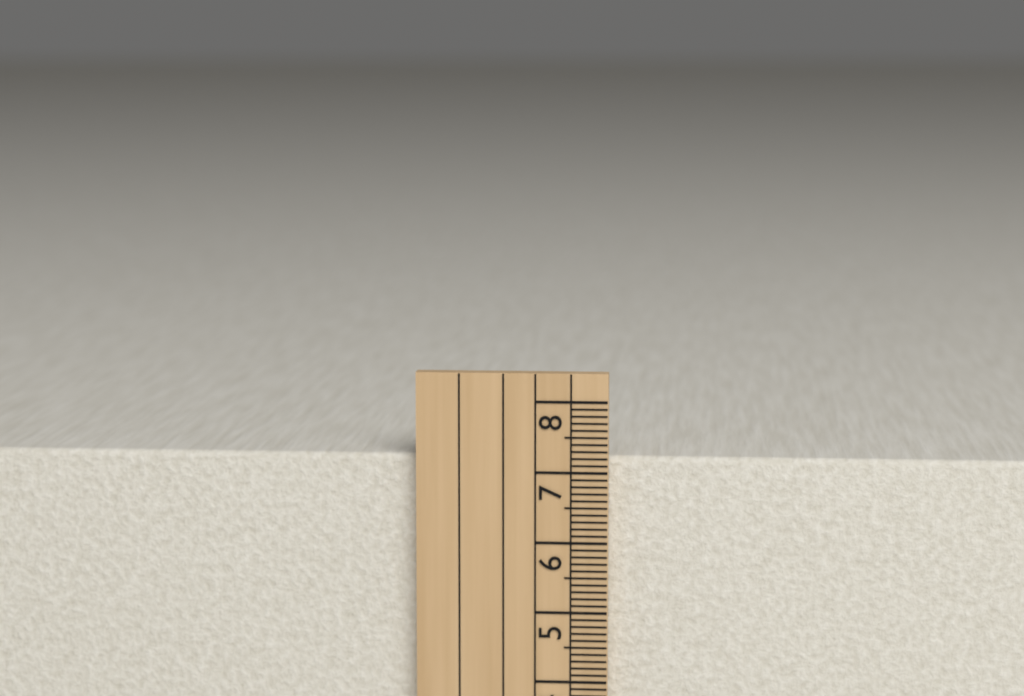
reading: 7.2 cm
